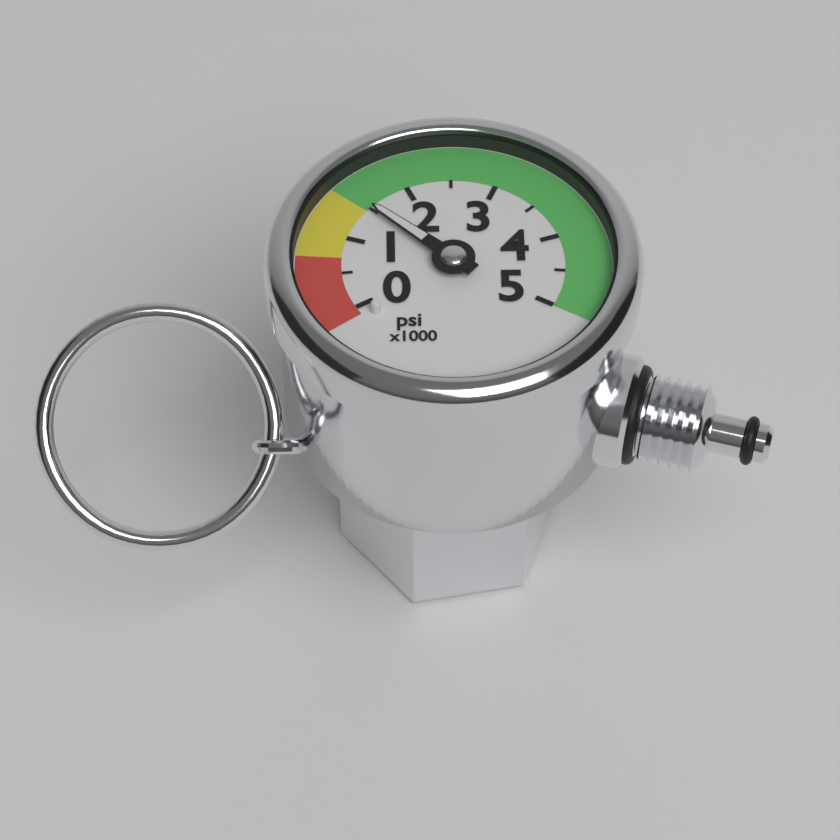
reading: 1500 psi
